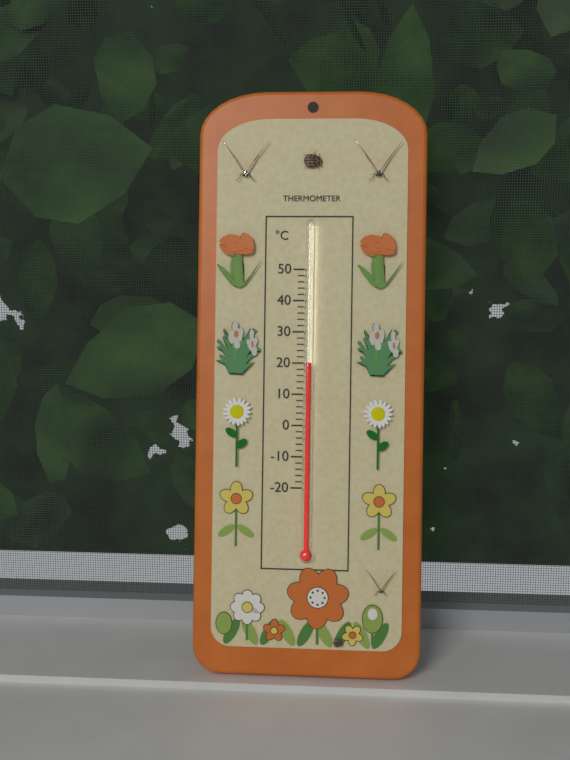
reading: 20 °C
